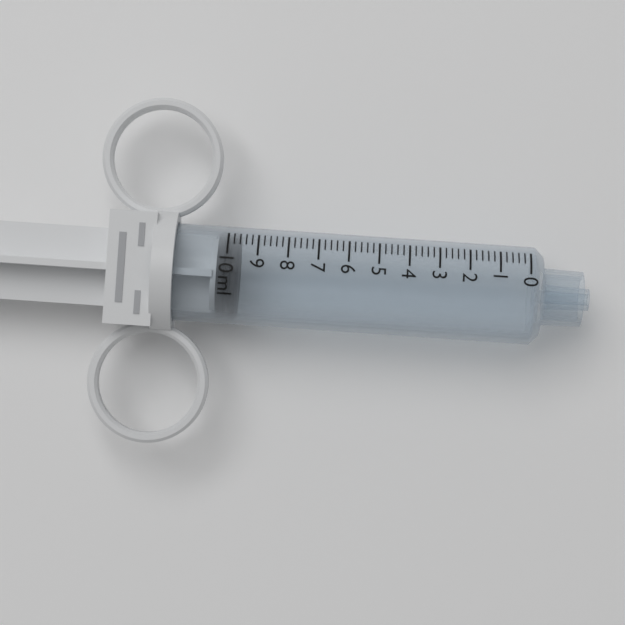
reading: 9.6 ml
